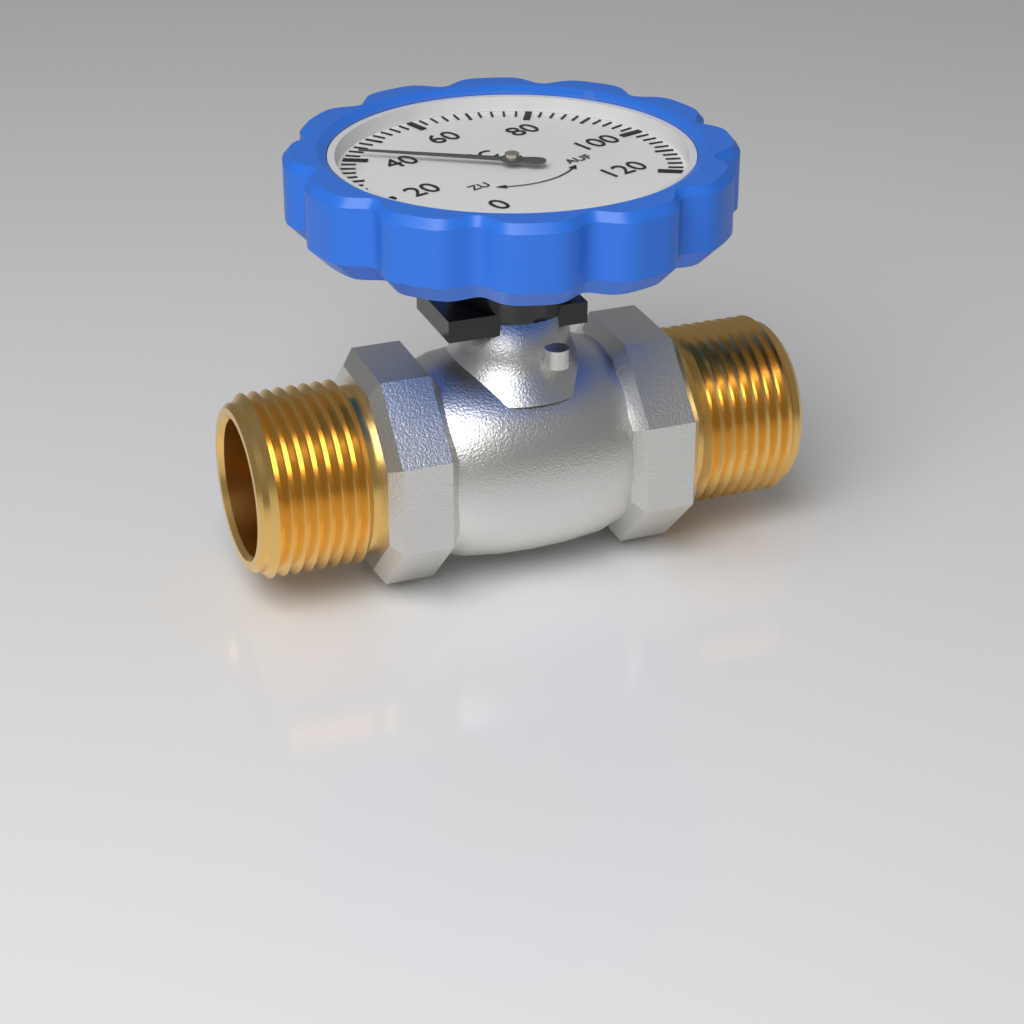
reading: 42 °C
